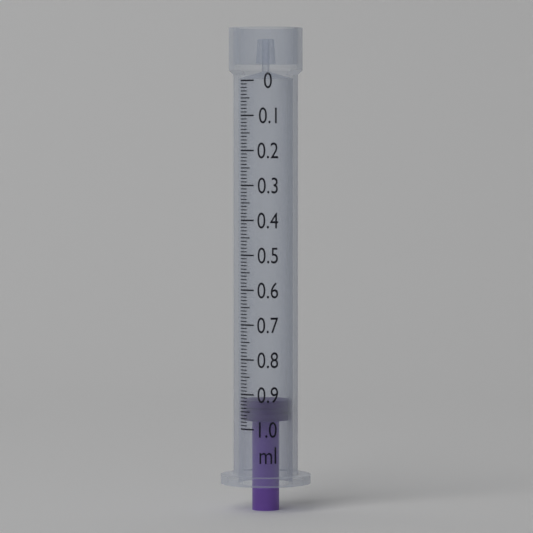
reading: 0.92 ml
